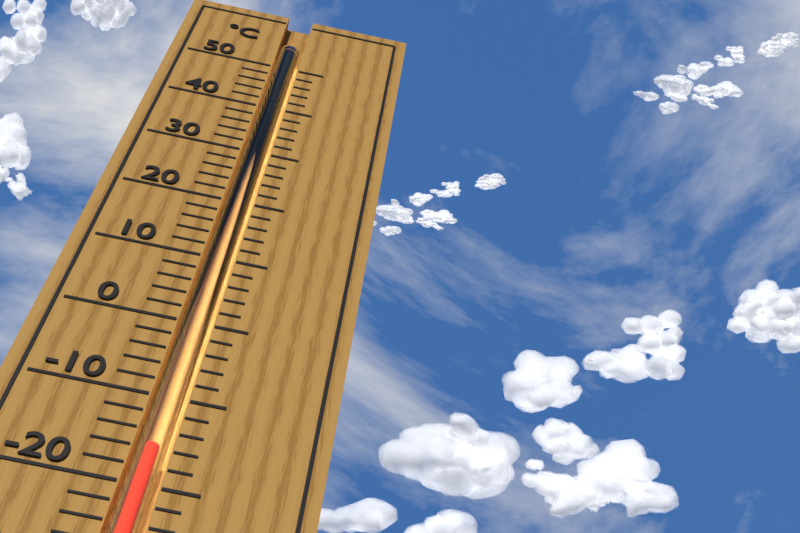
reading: -16 °C
